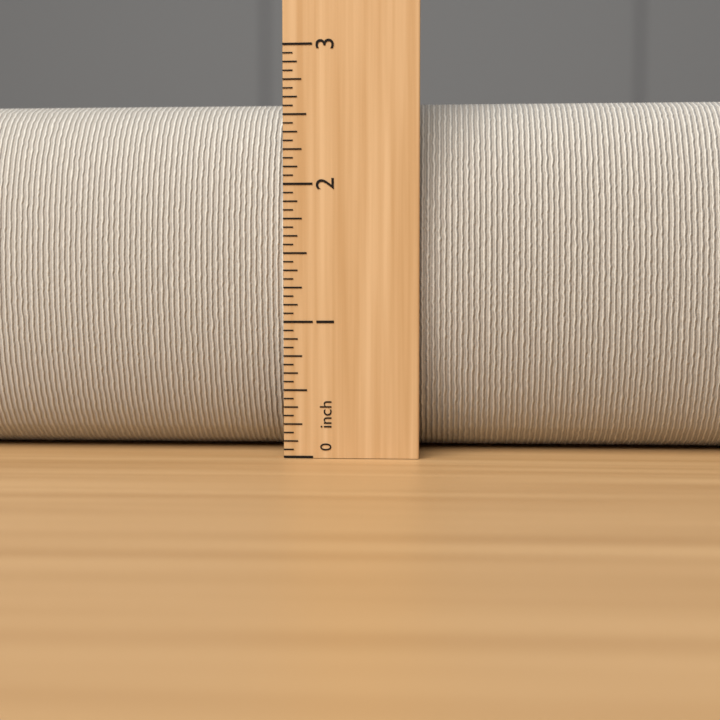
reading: 2.6875 inch
